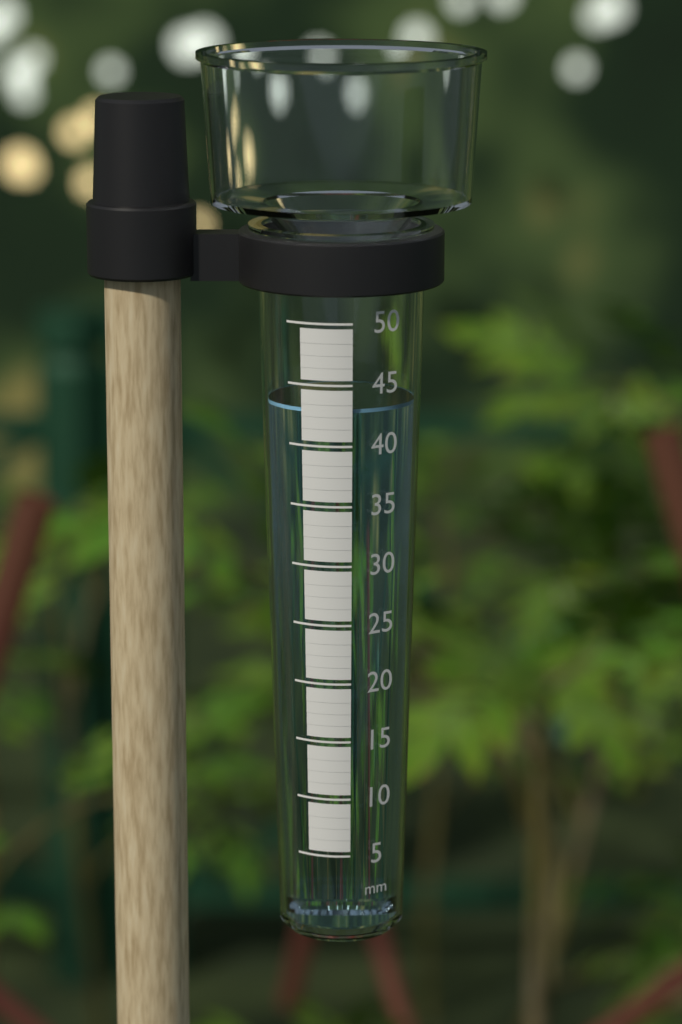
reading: 43 mm
